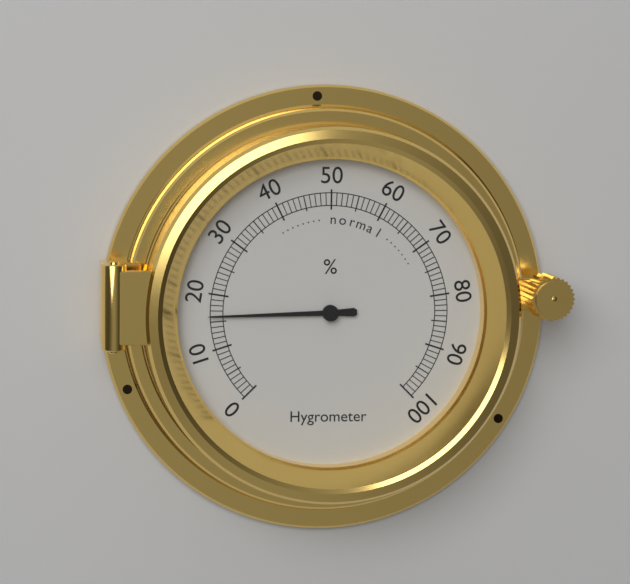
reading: 16 %
